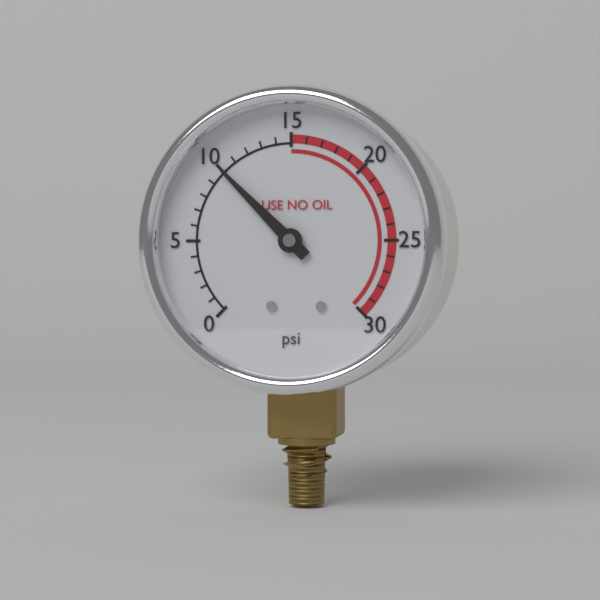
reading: 10 psi
